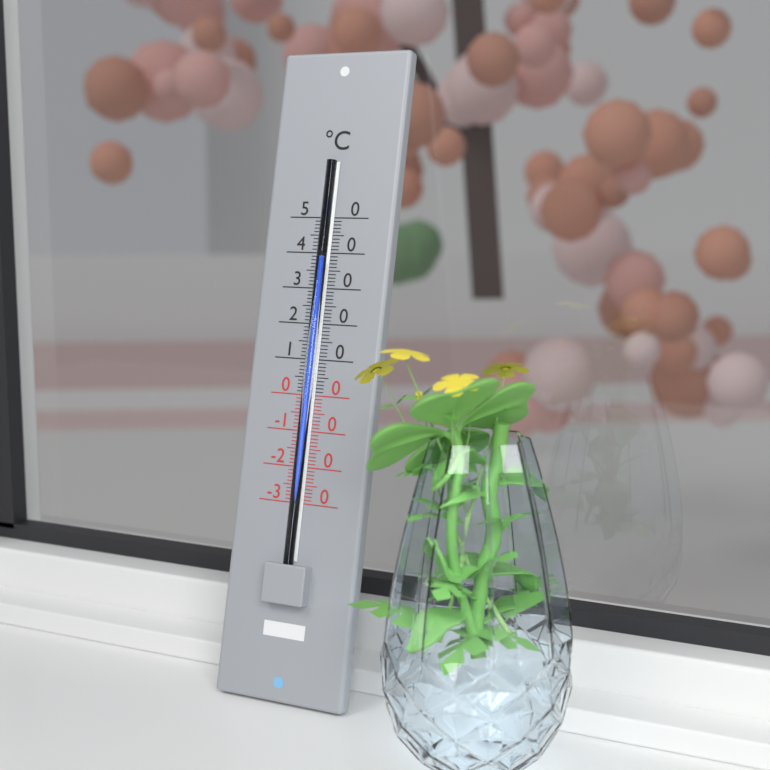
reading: 38 °C
